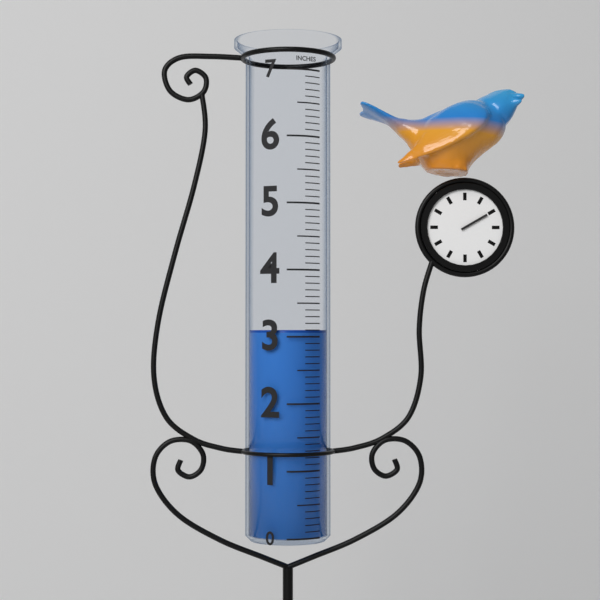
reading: 3.1 in
